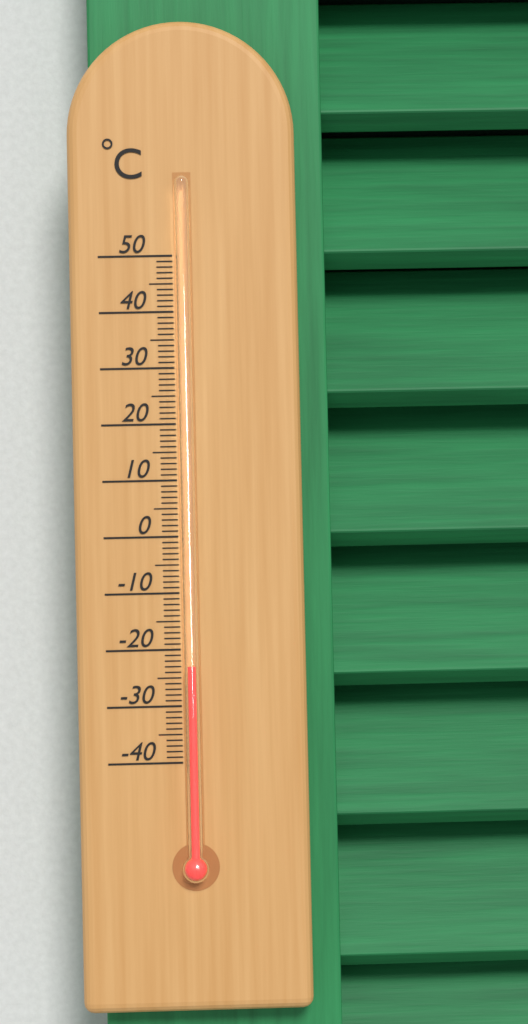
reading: -23 °C
